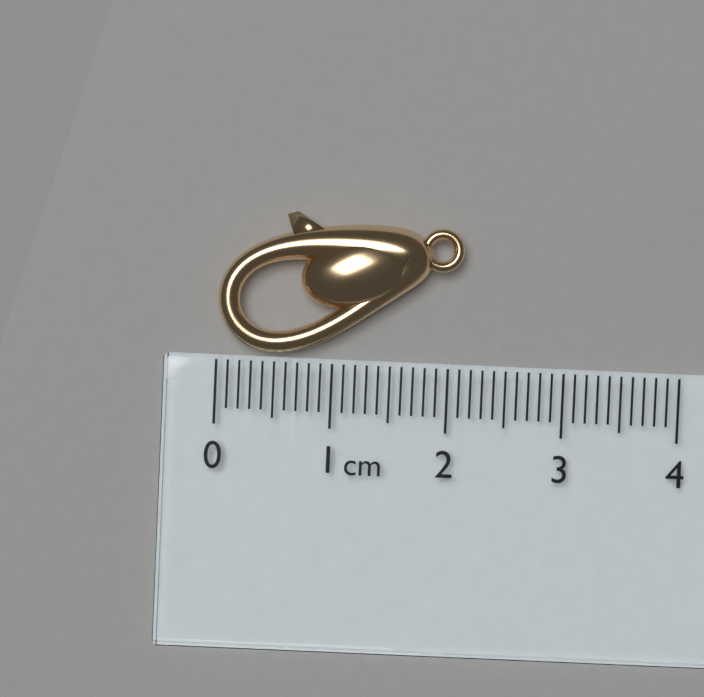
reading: 2.1 cm
